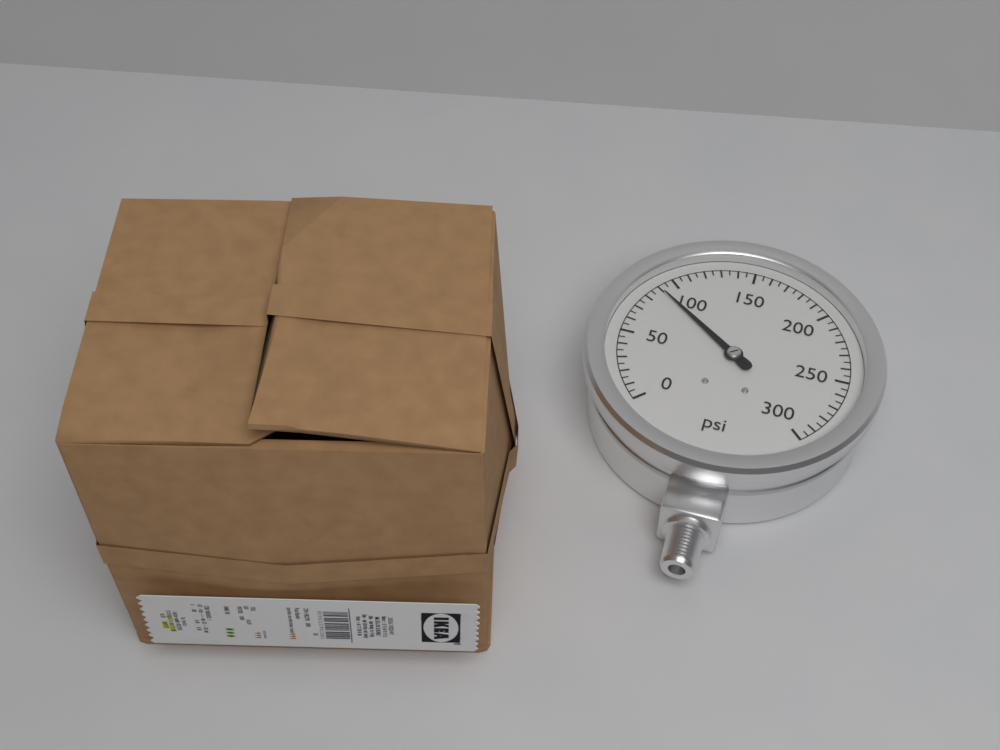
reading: 90 psi
